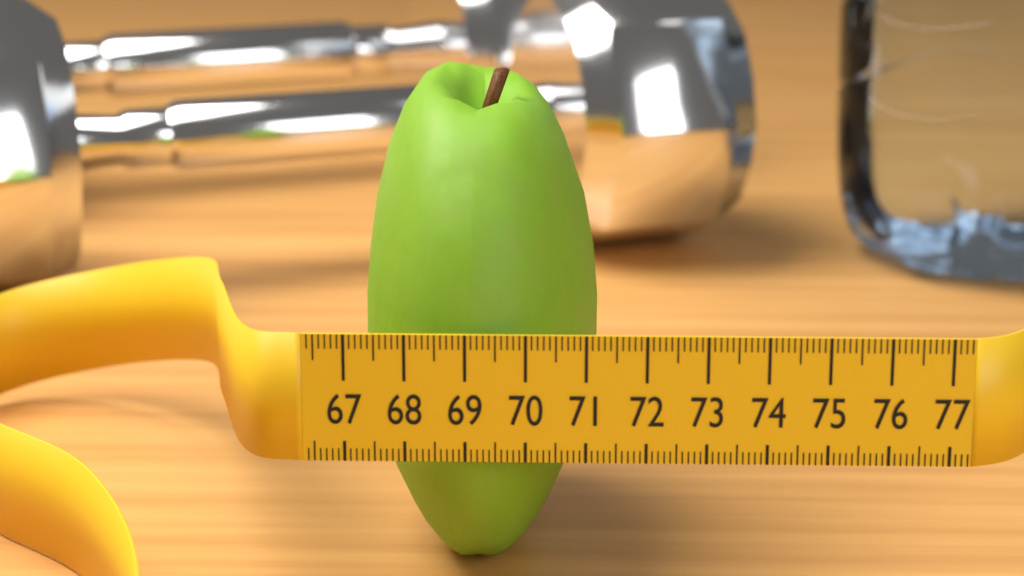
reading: 71.2 (no unit)
